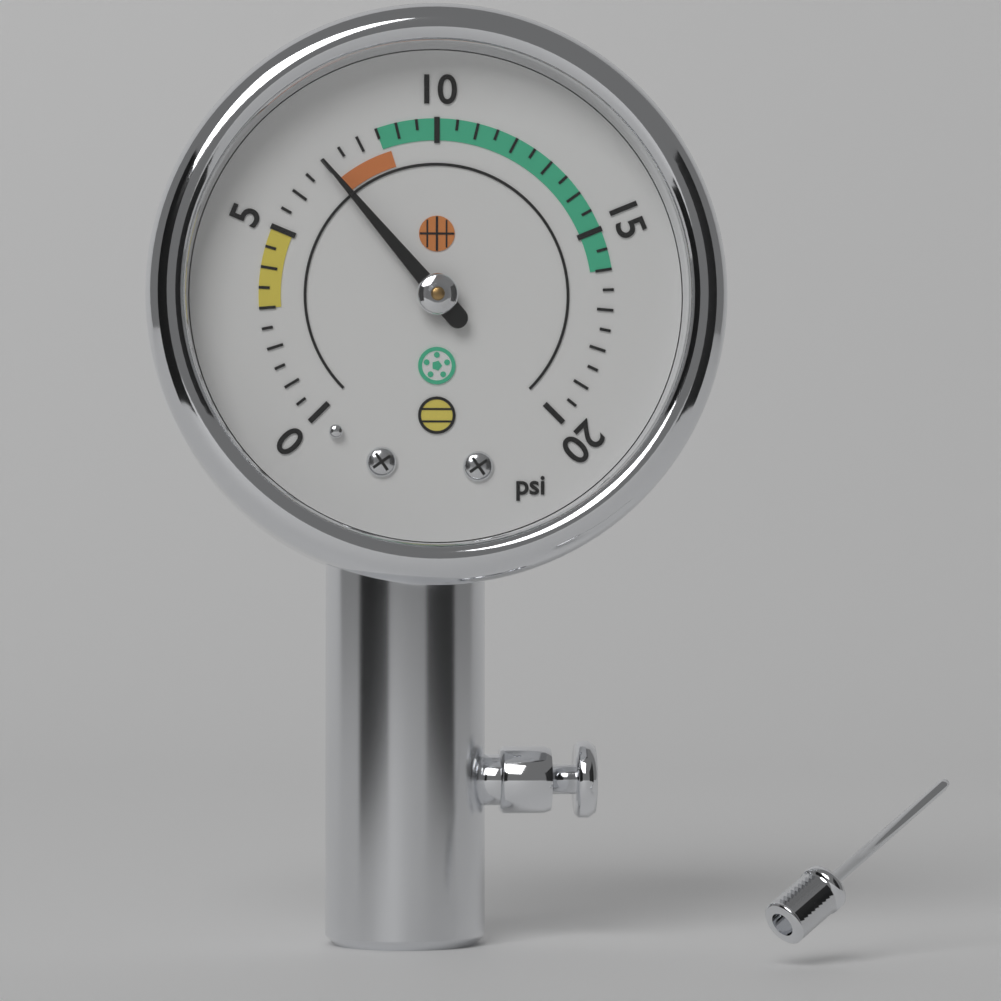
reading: 7.0 psi
